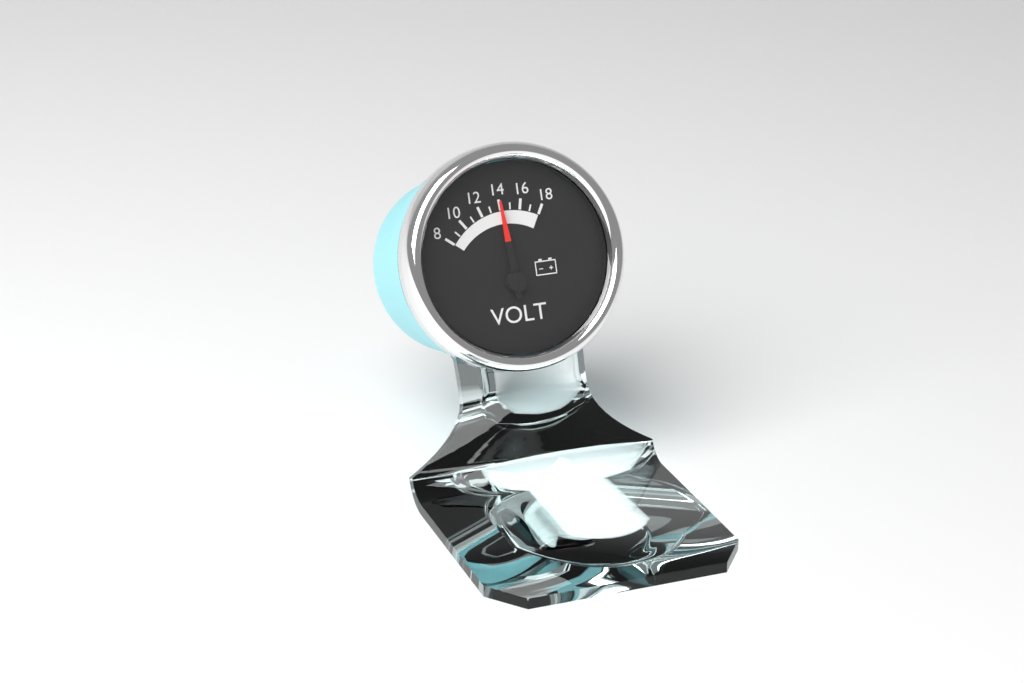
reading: 14 V
